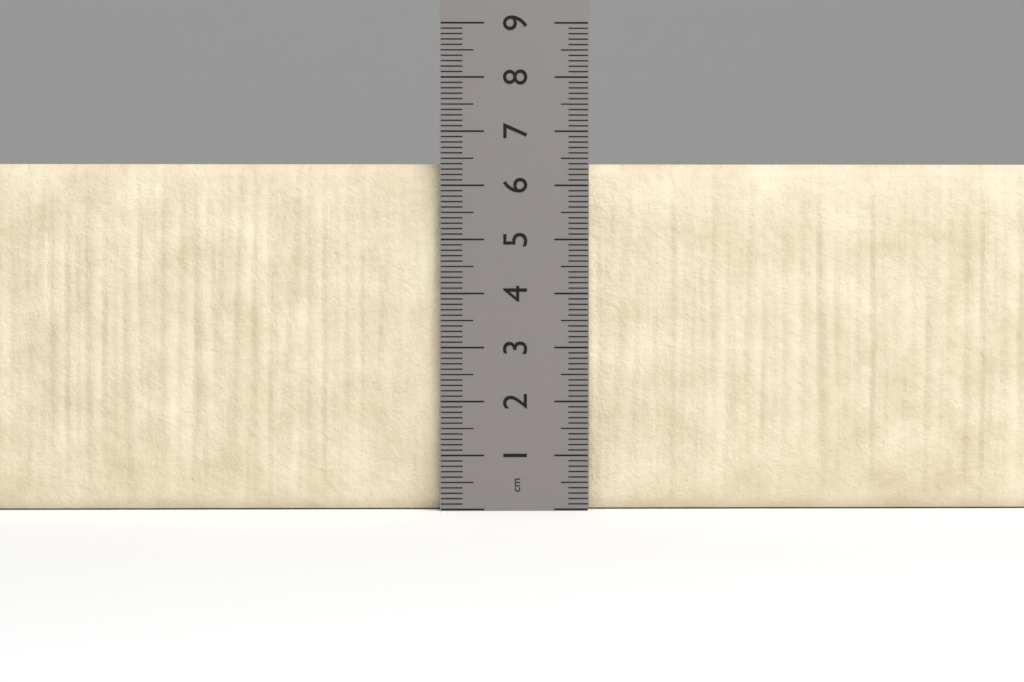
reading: 6.4 cm
